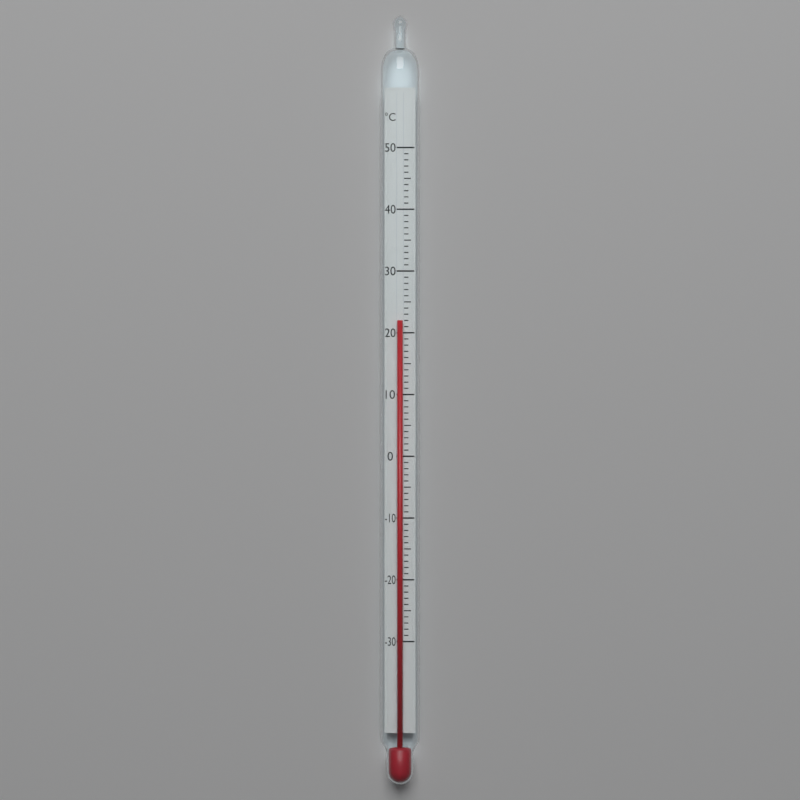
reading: 22 °C
